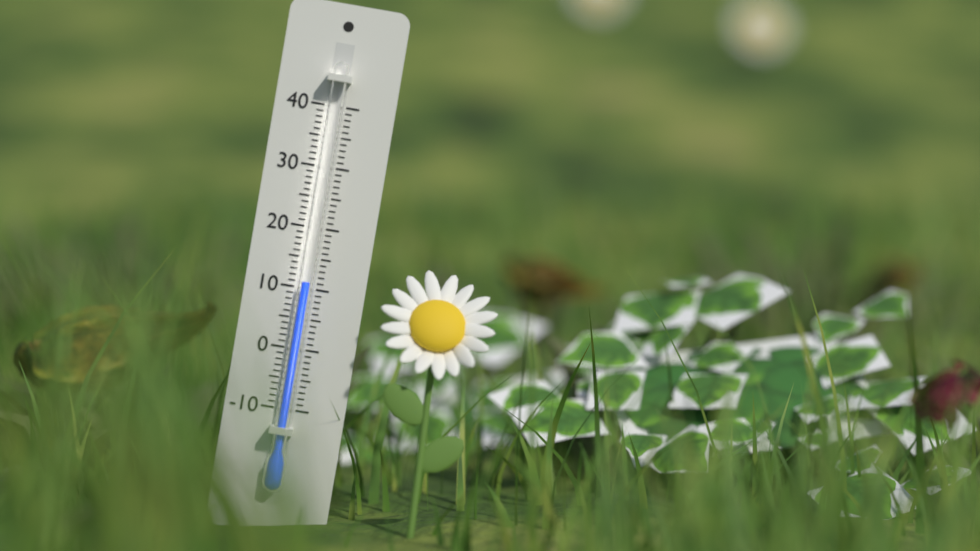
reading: 11 (no unit)
